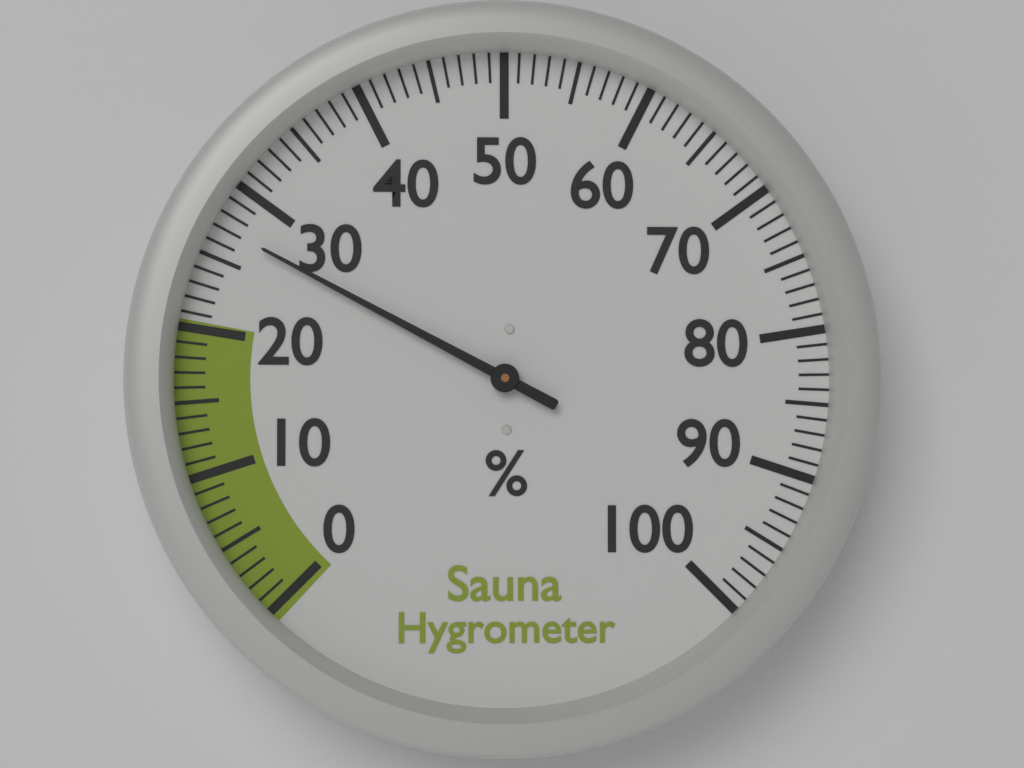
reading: 27 %
